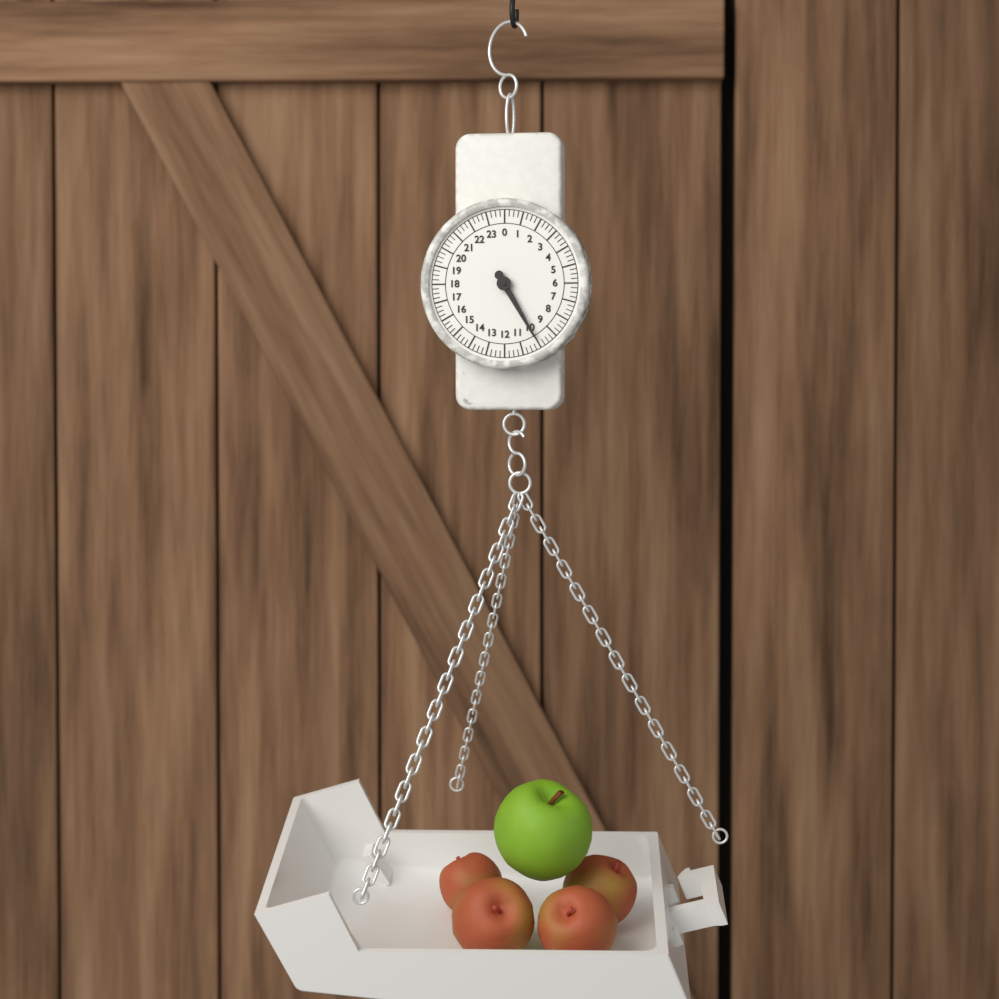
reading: 10.00 (no unit)
